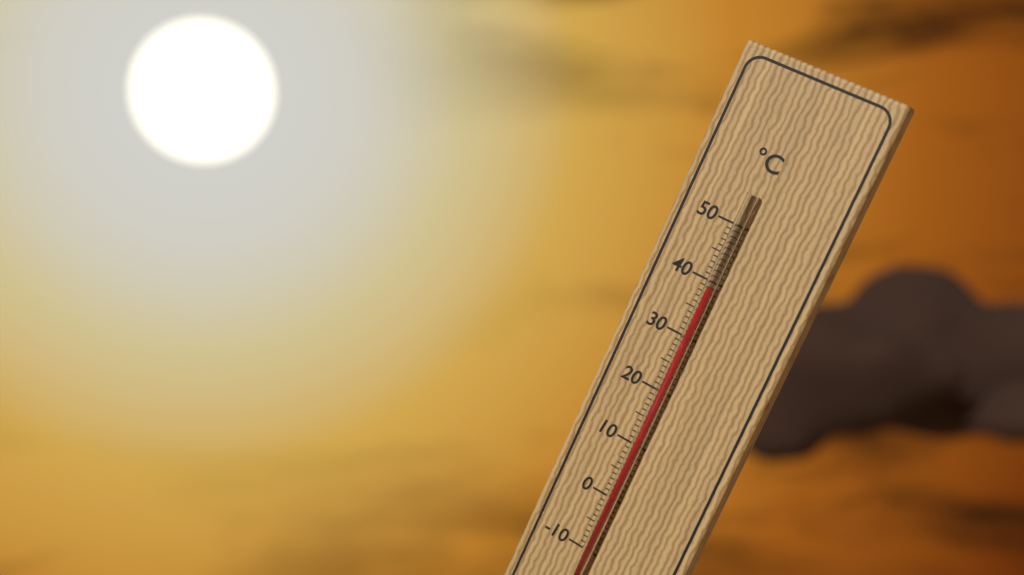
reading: 39 °C
